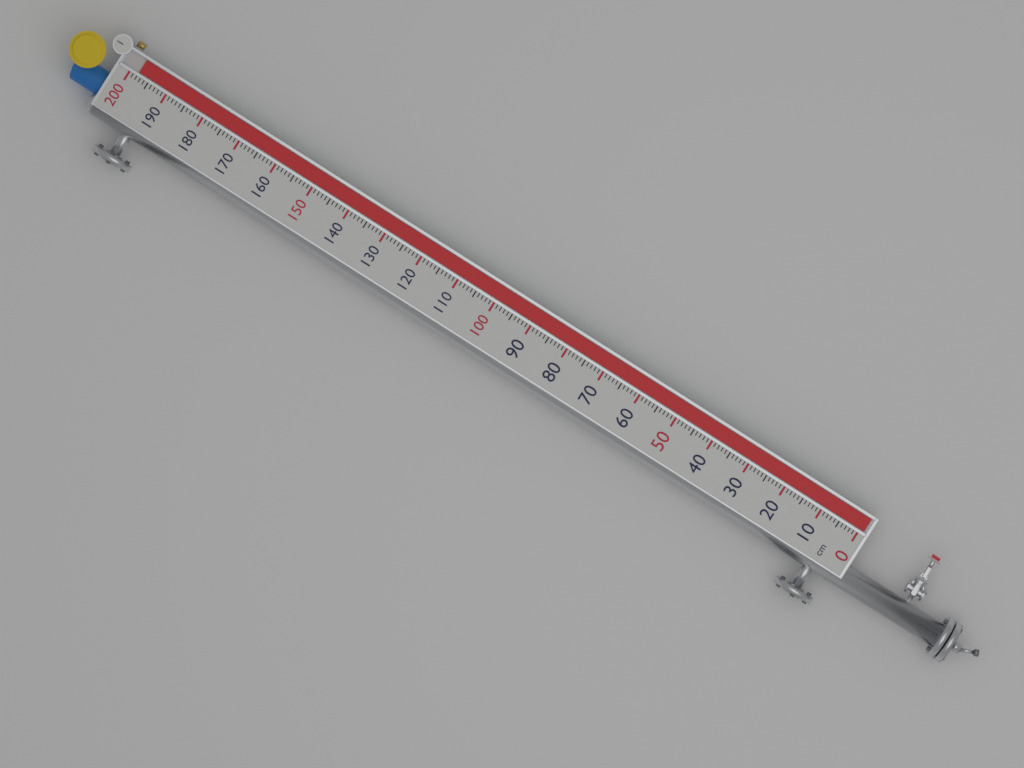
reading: 198 cm
